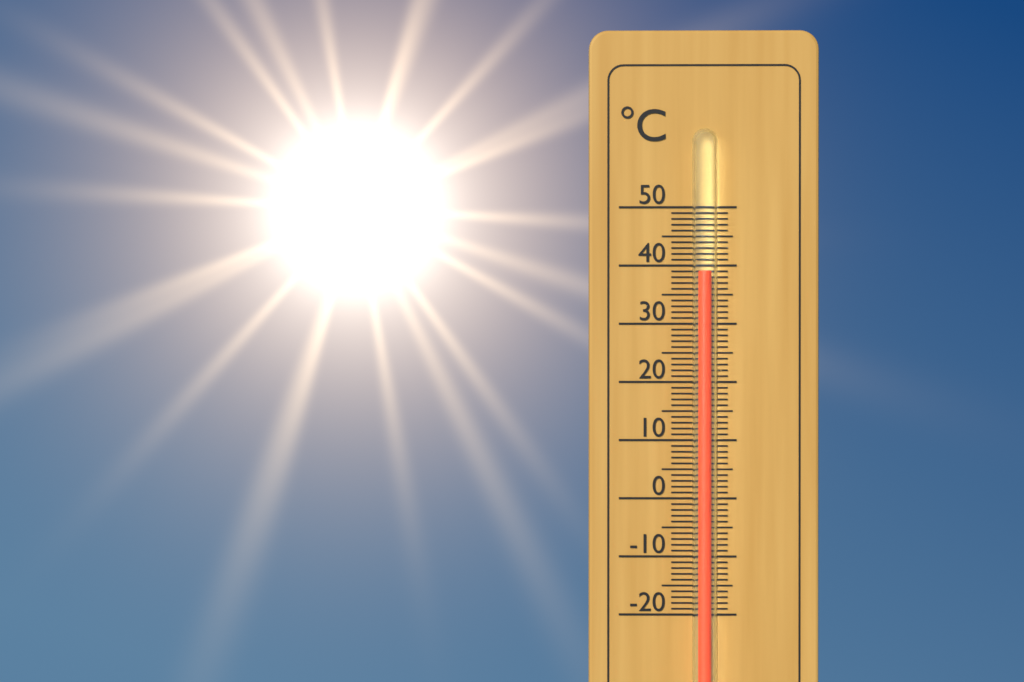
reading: 39 °C
